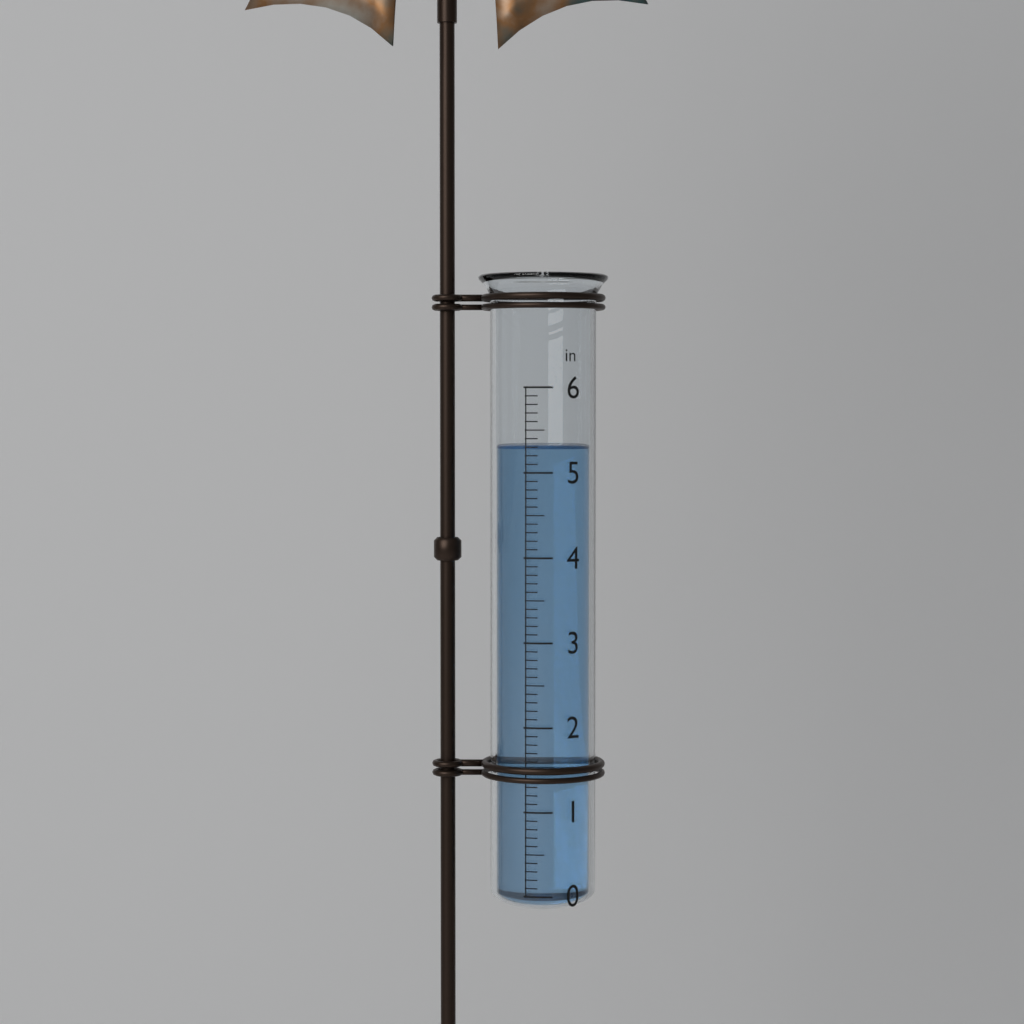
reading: 5.3 in
